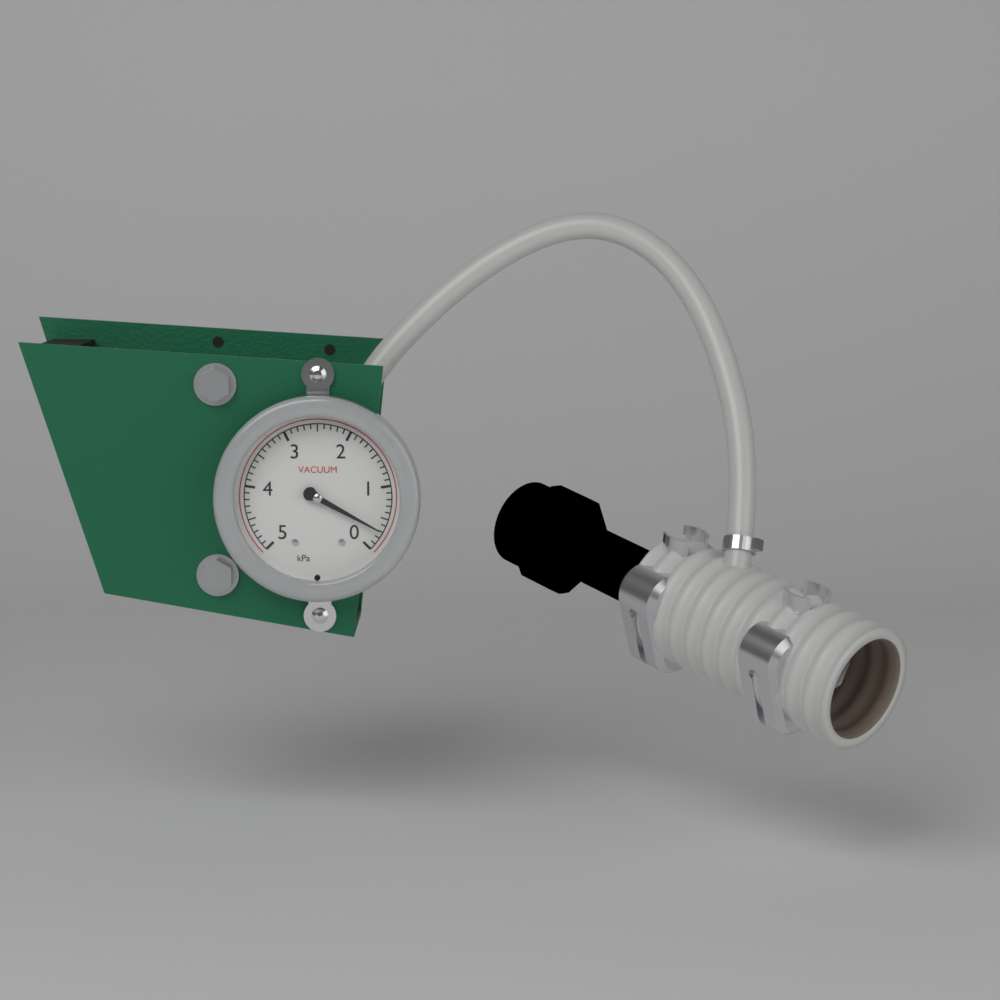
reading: 0.3 kPa
